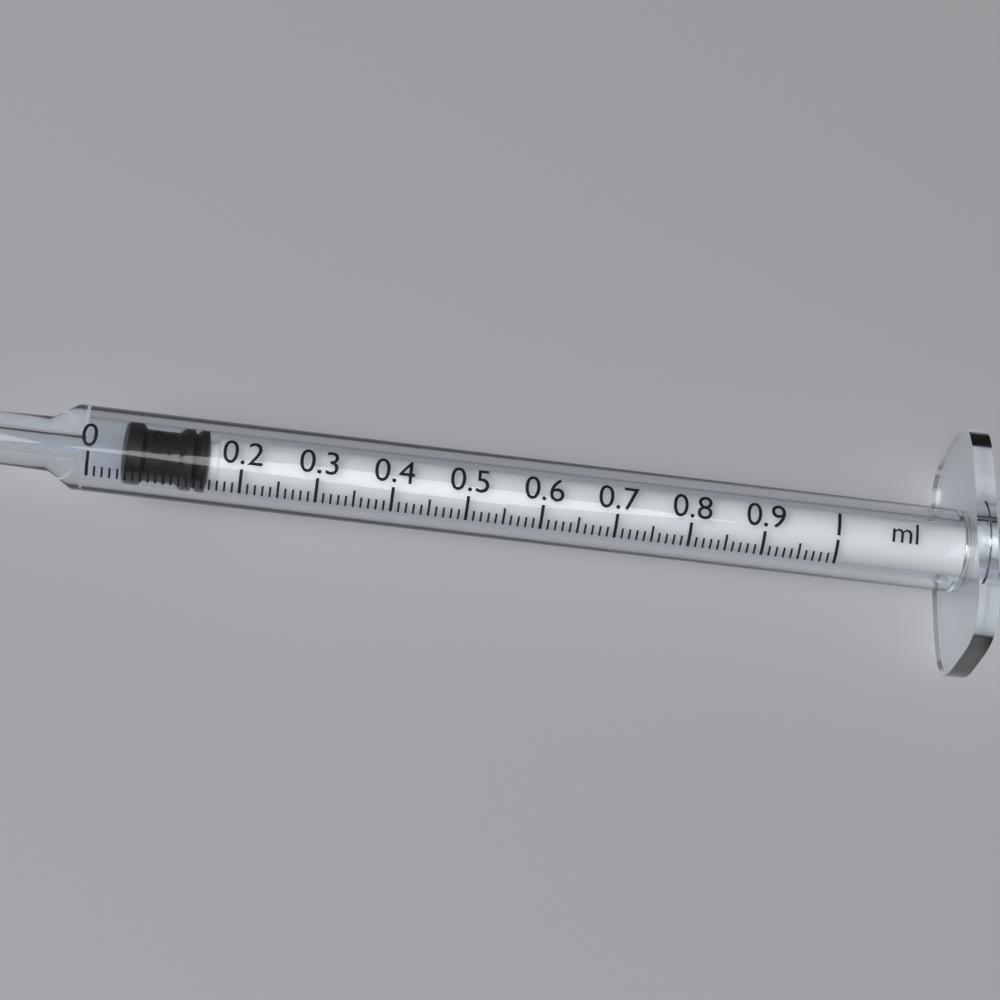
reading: 0.05 ml
